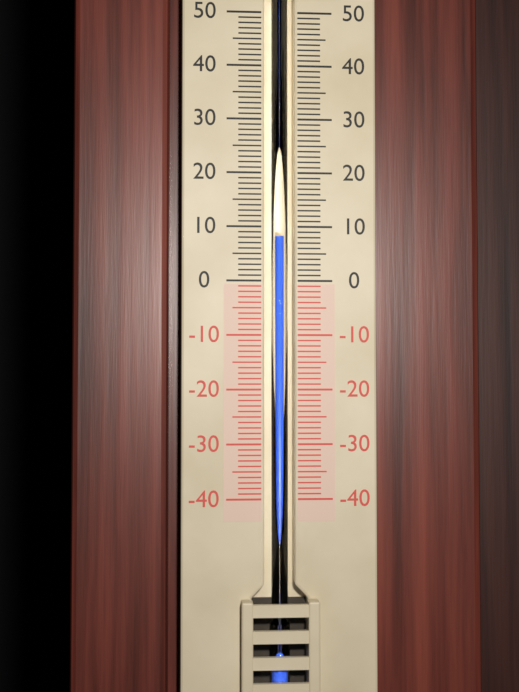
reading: 8 (no unit)
